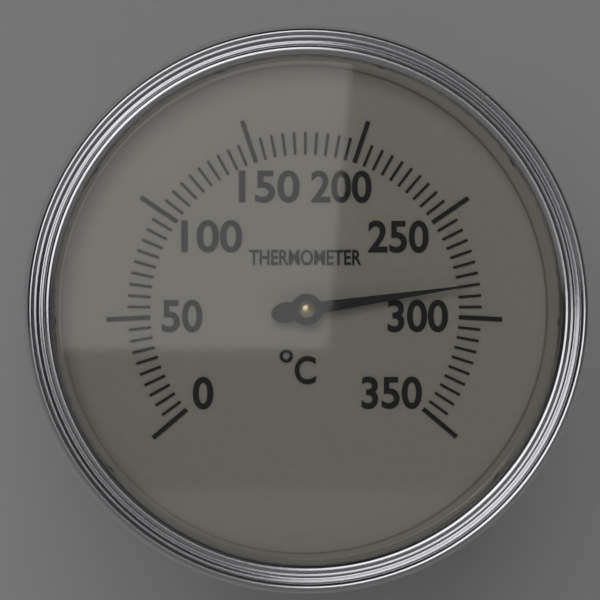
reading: 285 °C
